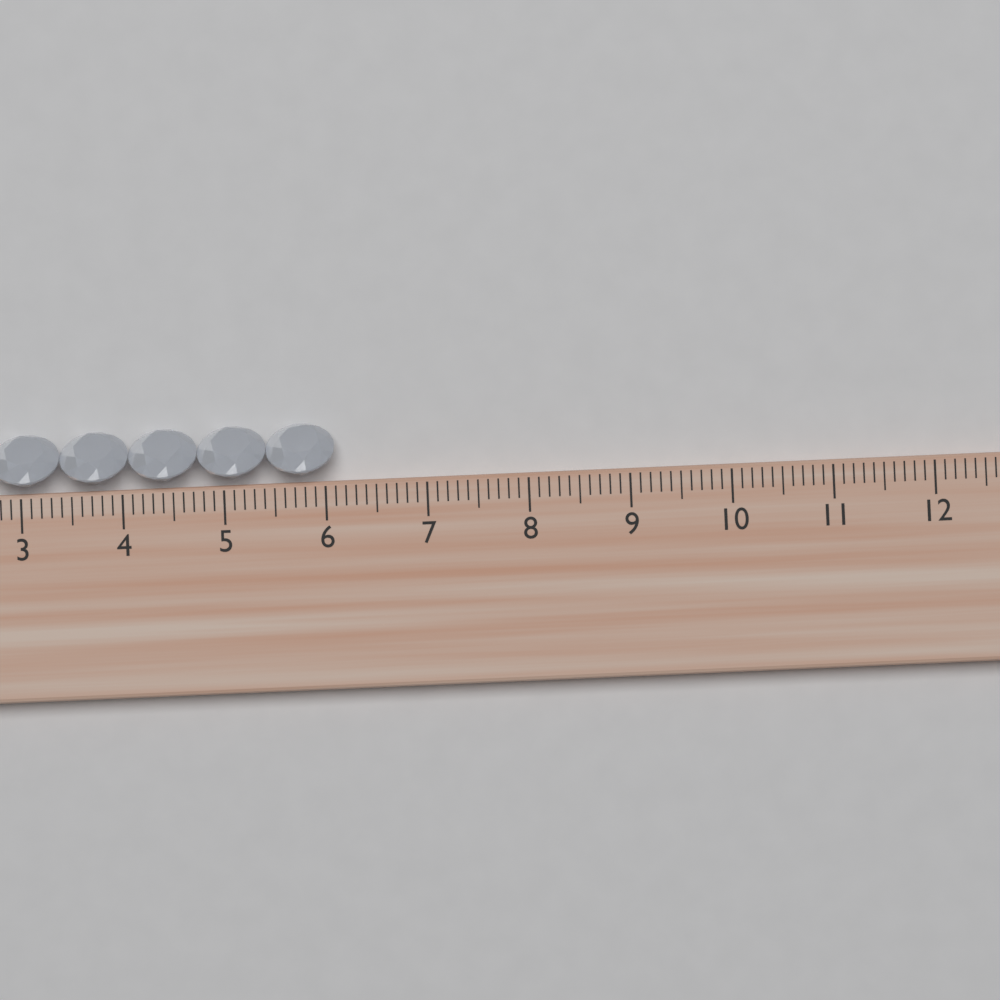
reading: 6.1 cm
